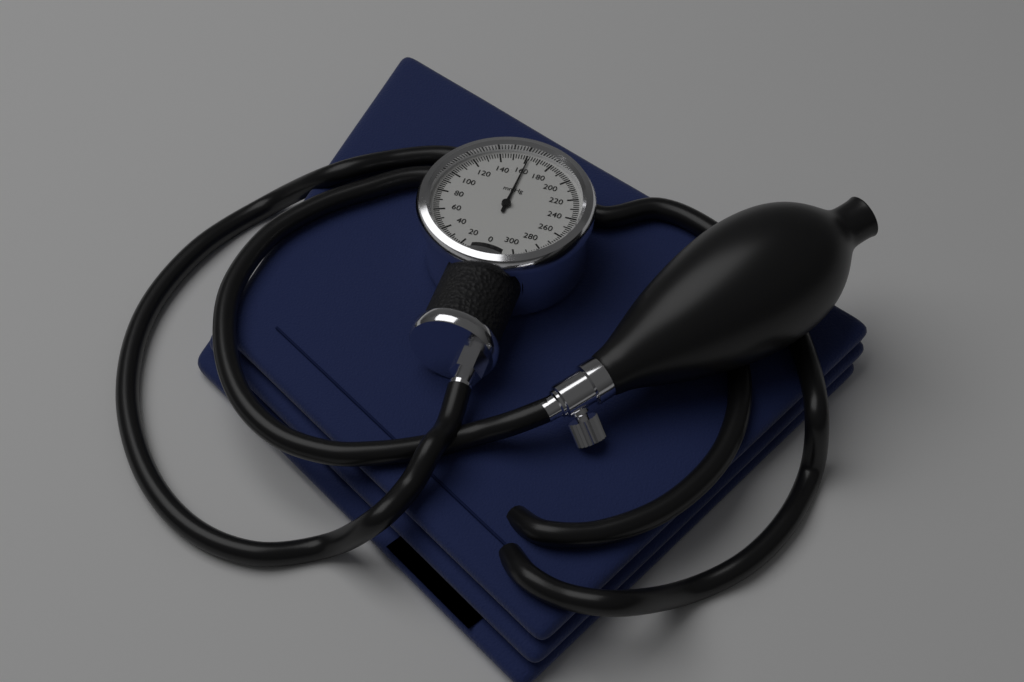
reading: 162 mmHg
